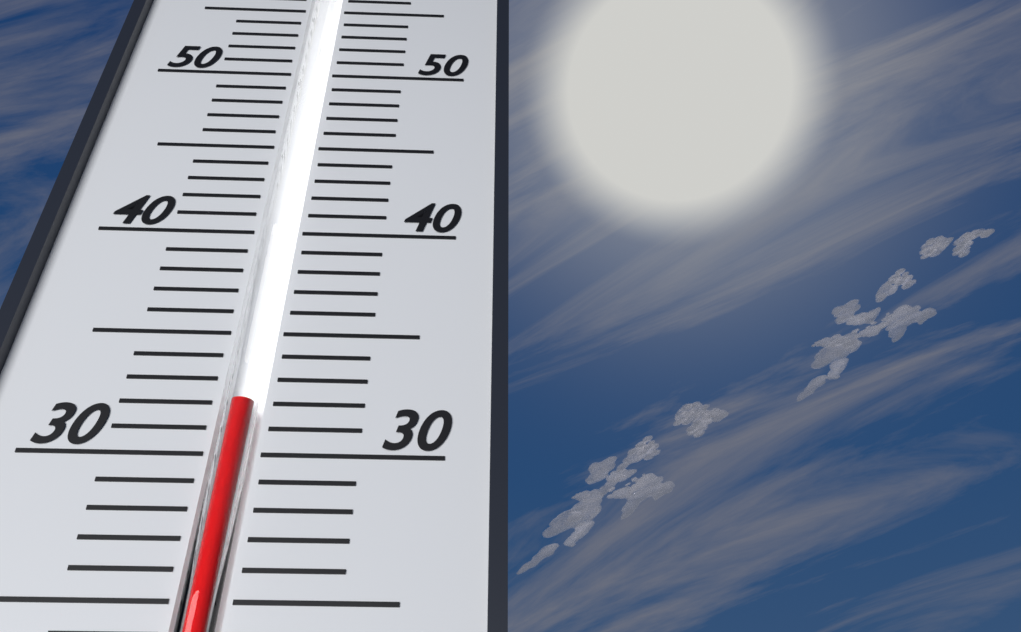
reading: 32 (no unit)
